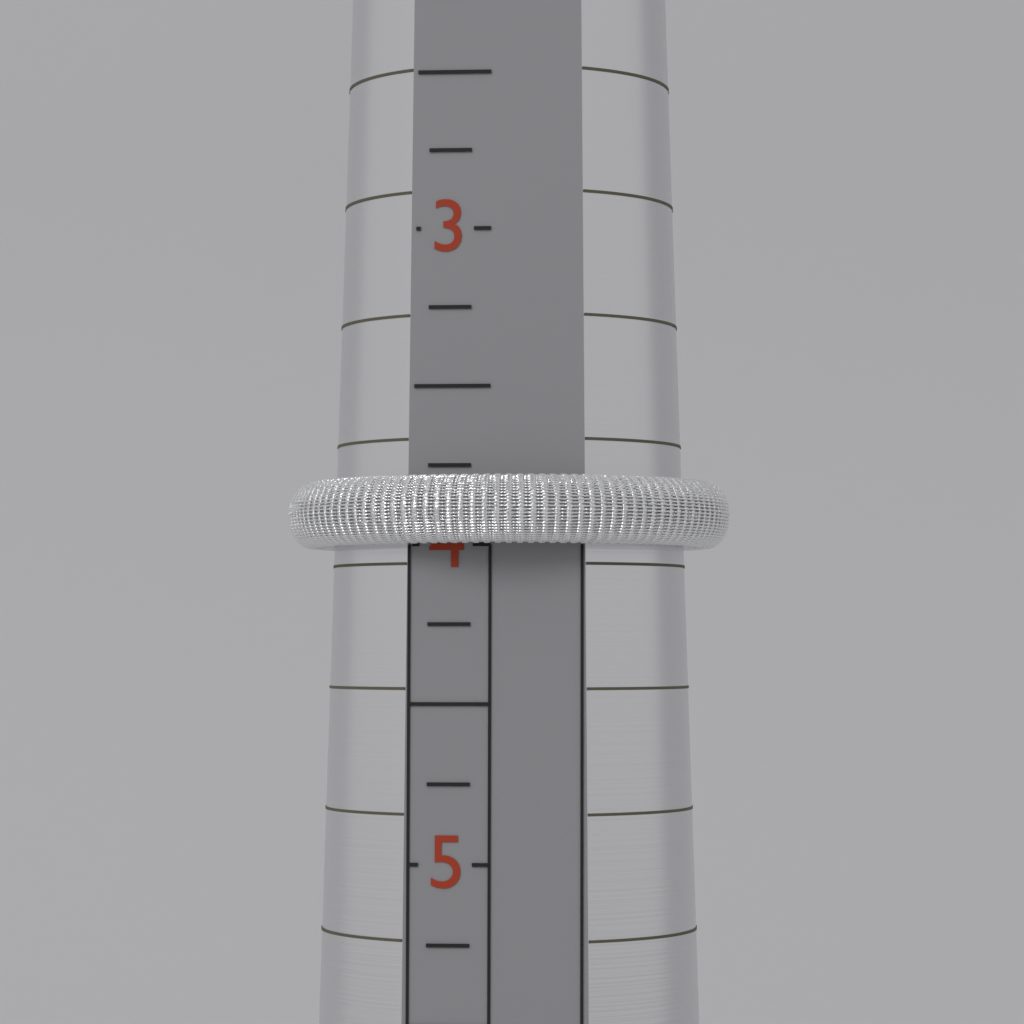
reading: 4.00 (no unit)
